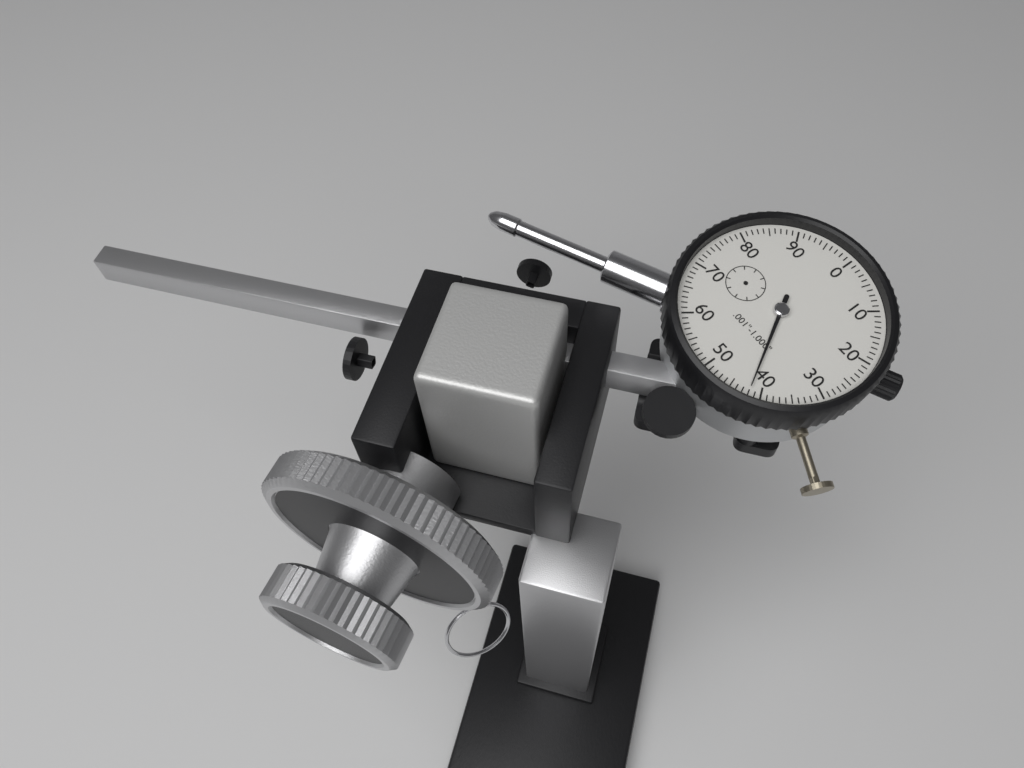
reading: 0.042 in
